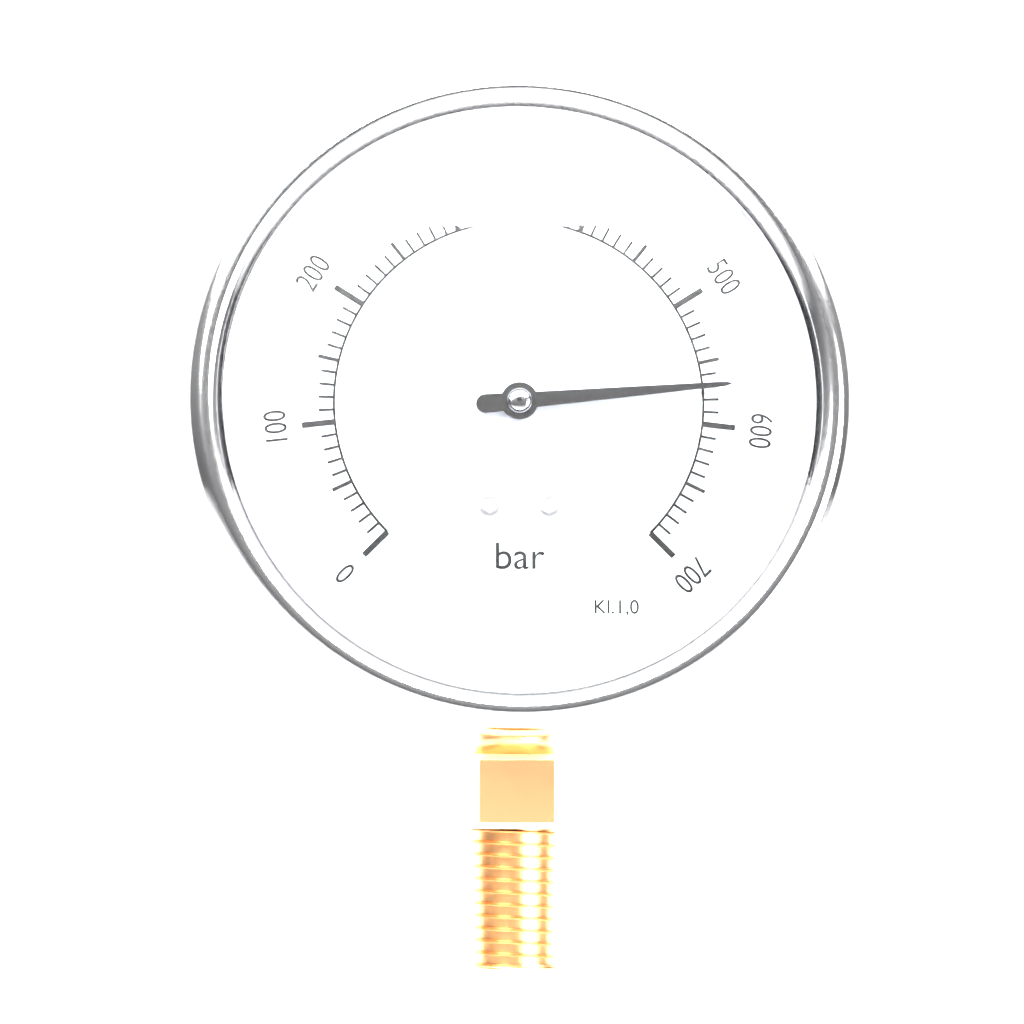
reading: 570 bar
